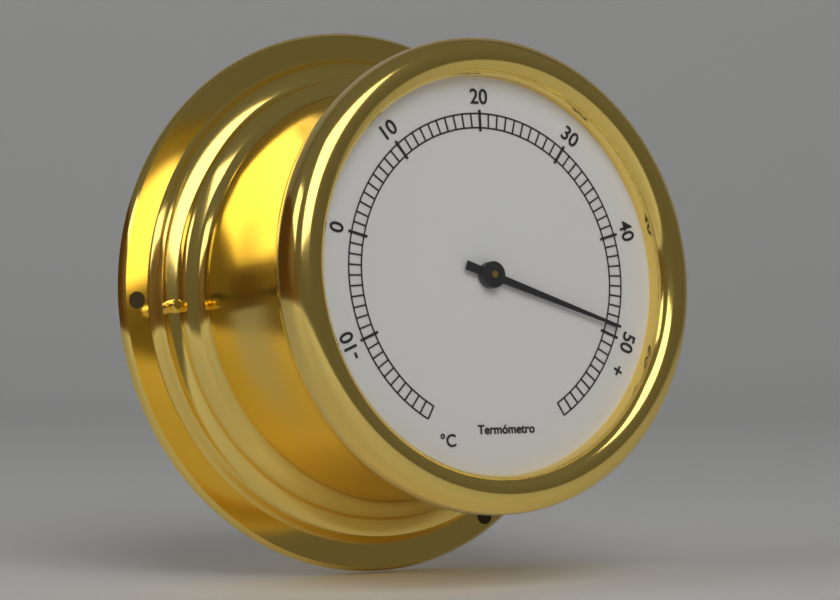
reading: 49 °C
